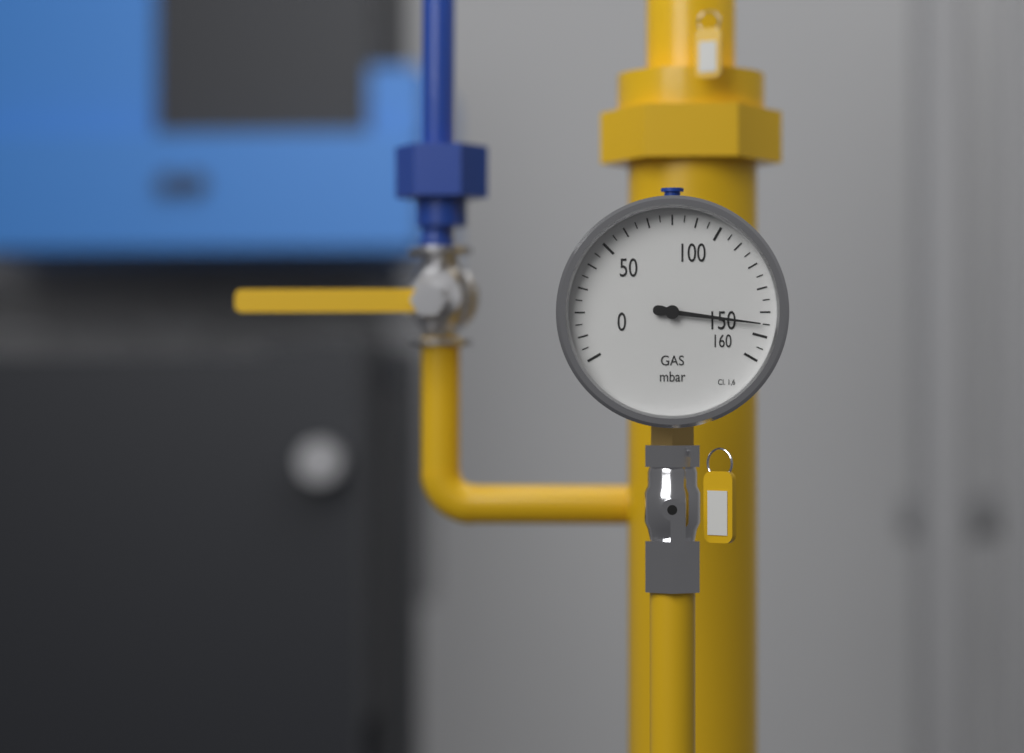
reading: 145 mbar
